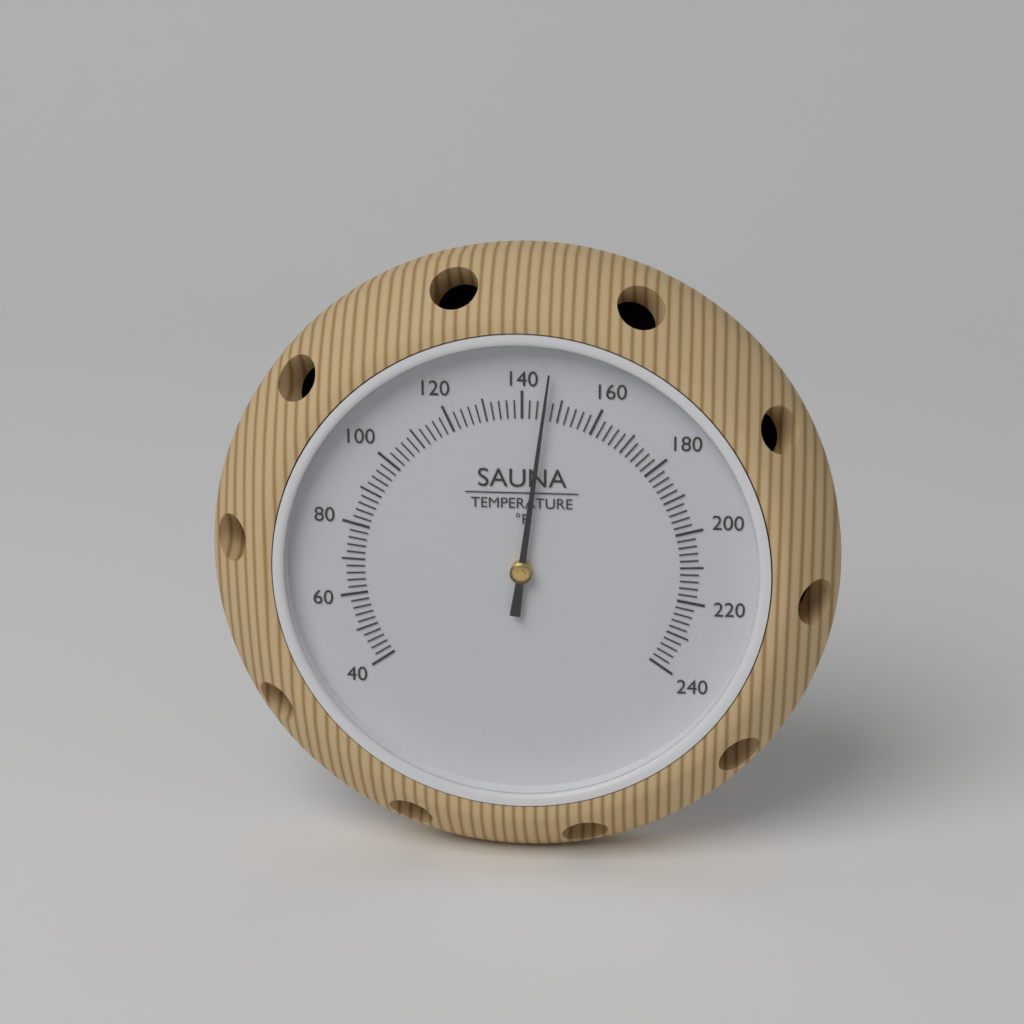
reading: 146 °F
